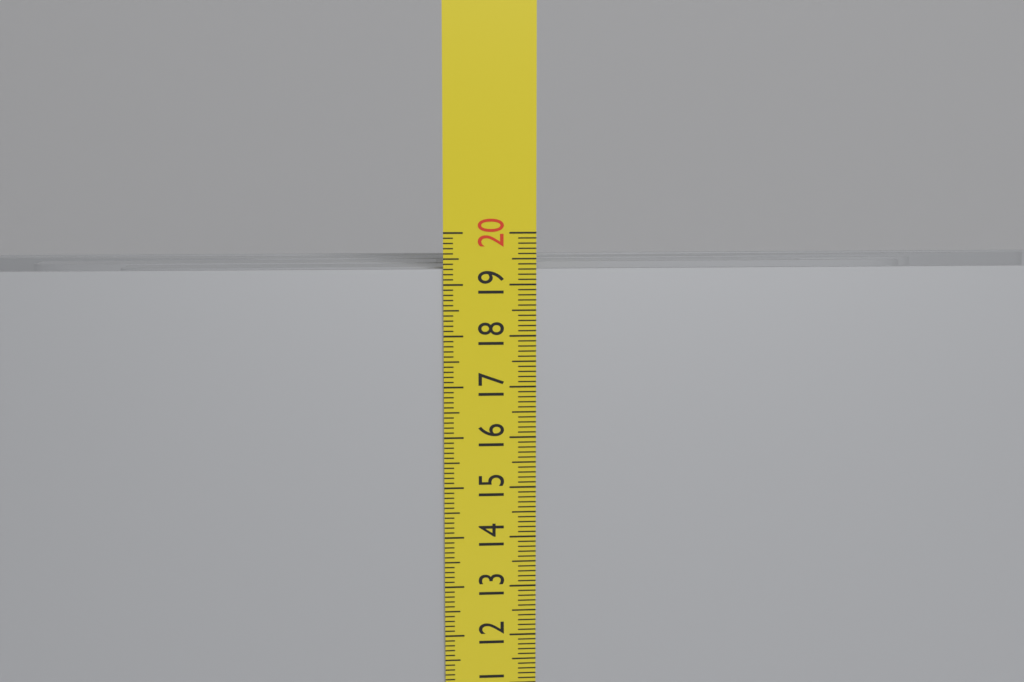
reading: 19.3 cm
